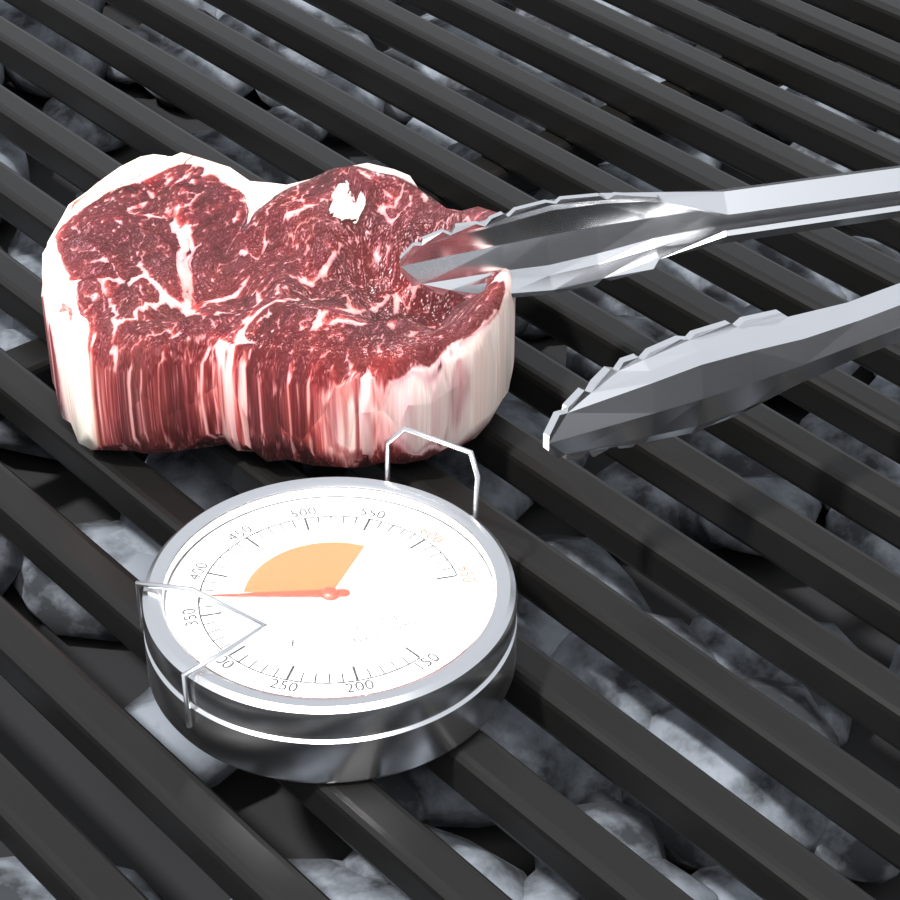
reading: 370 °F
